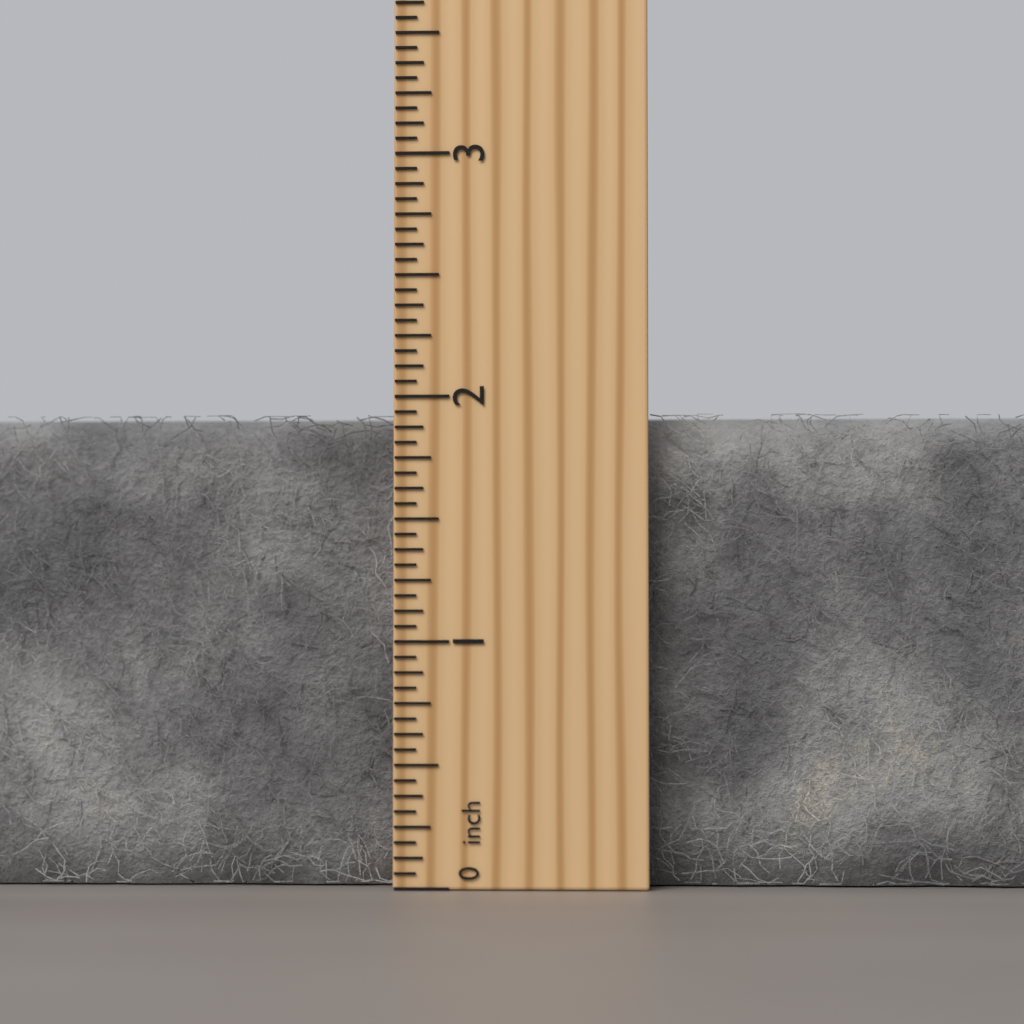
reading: 1.9375 inch
